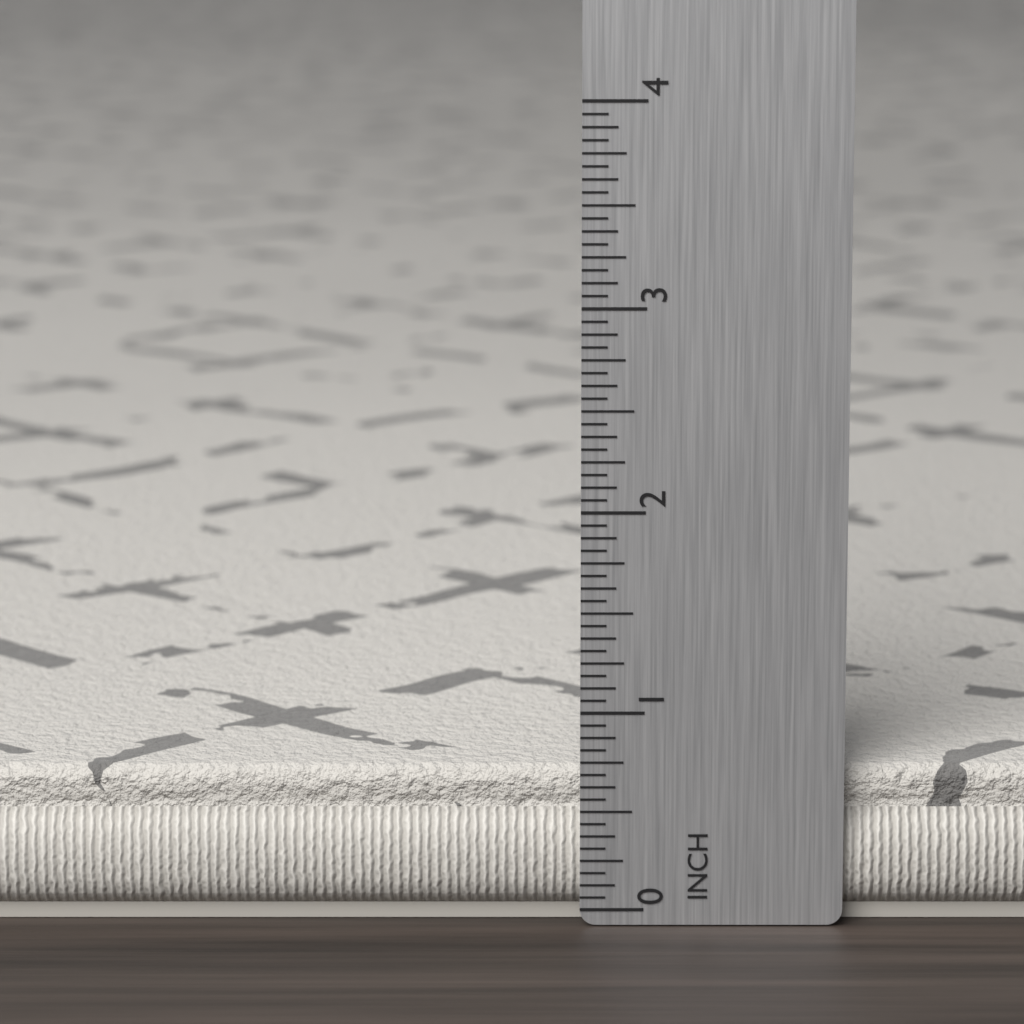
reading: 0.7000 in
